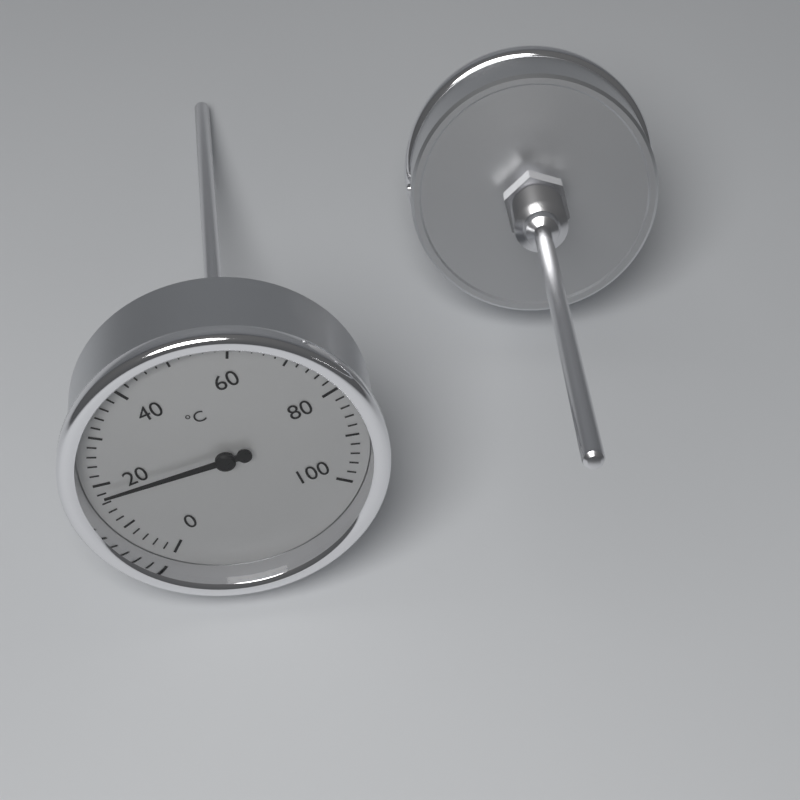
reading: 18 °C
